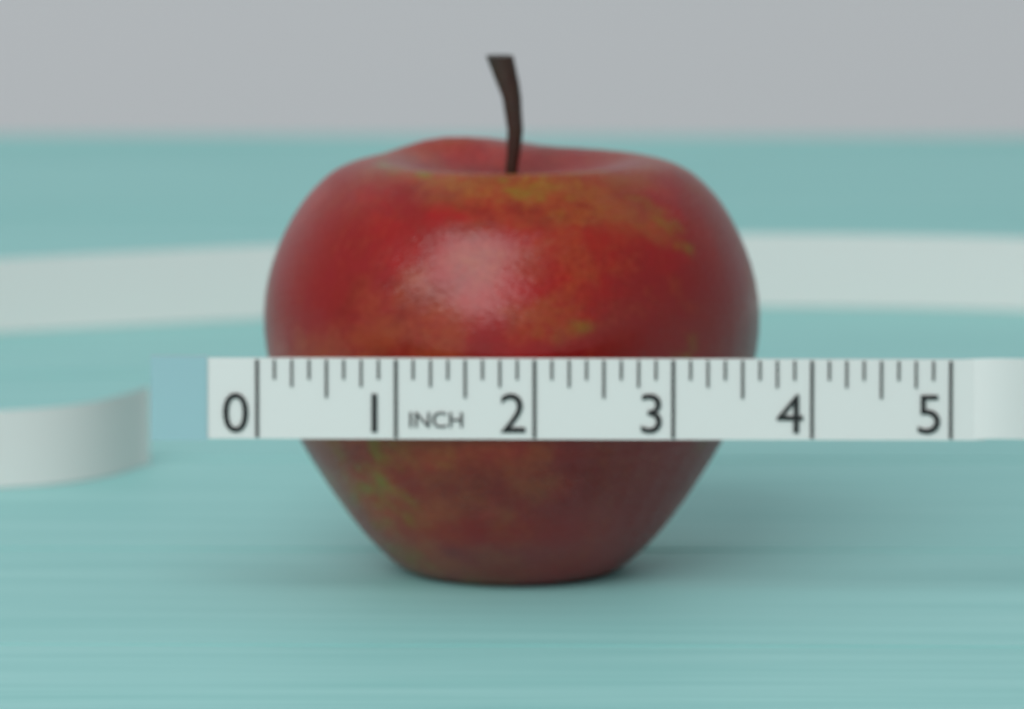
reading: 3.625 in
